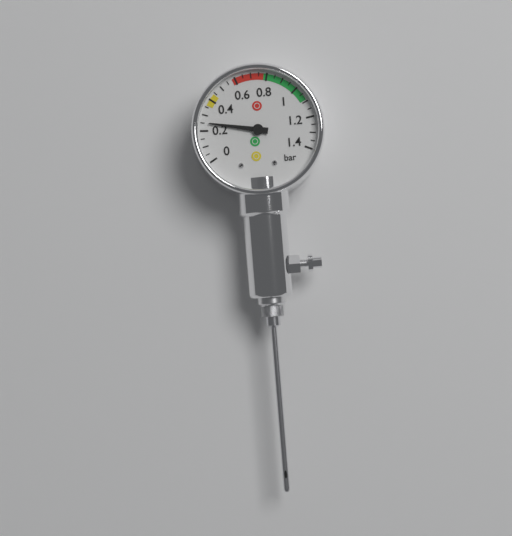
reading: 0.25 bar
